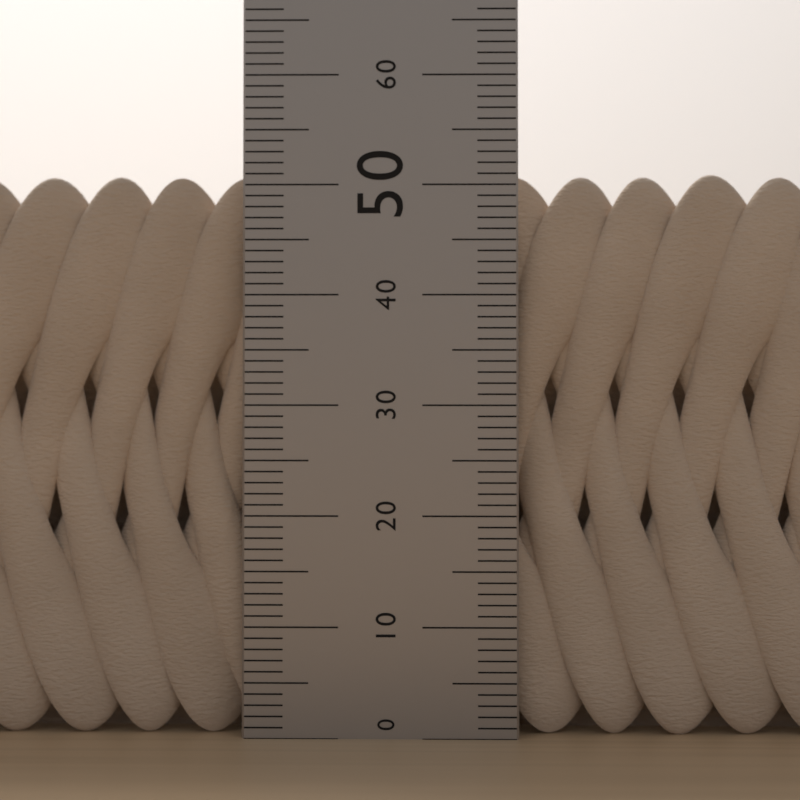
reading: 51 (no unit)
